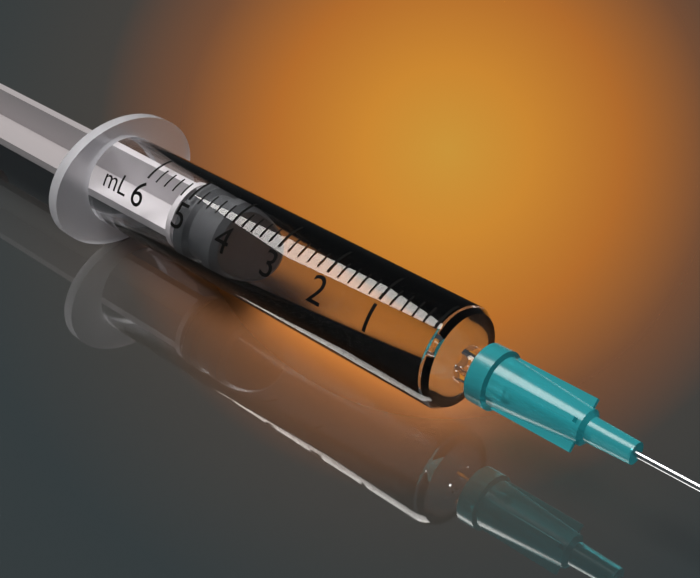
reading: 4.2 mL
